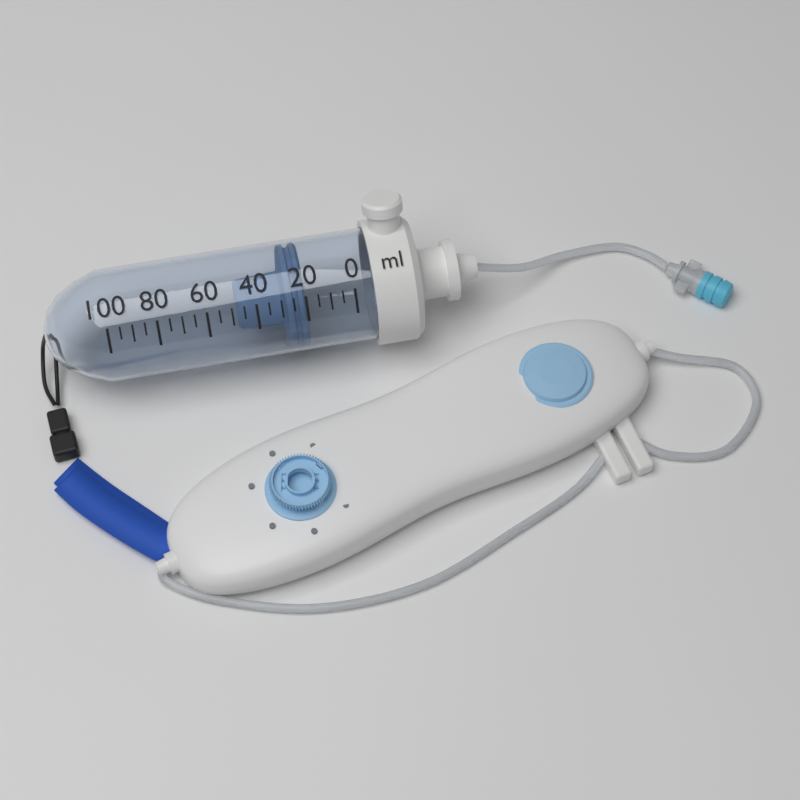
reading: 20 ml
